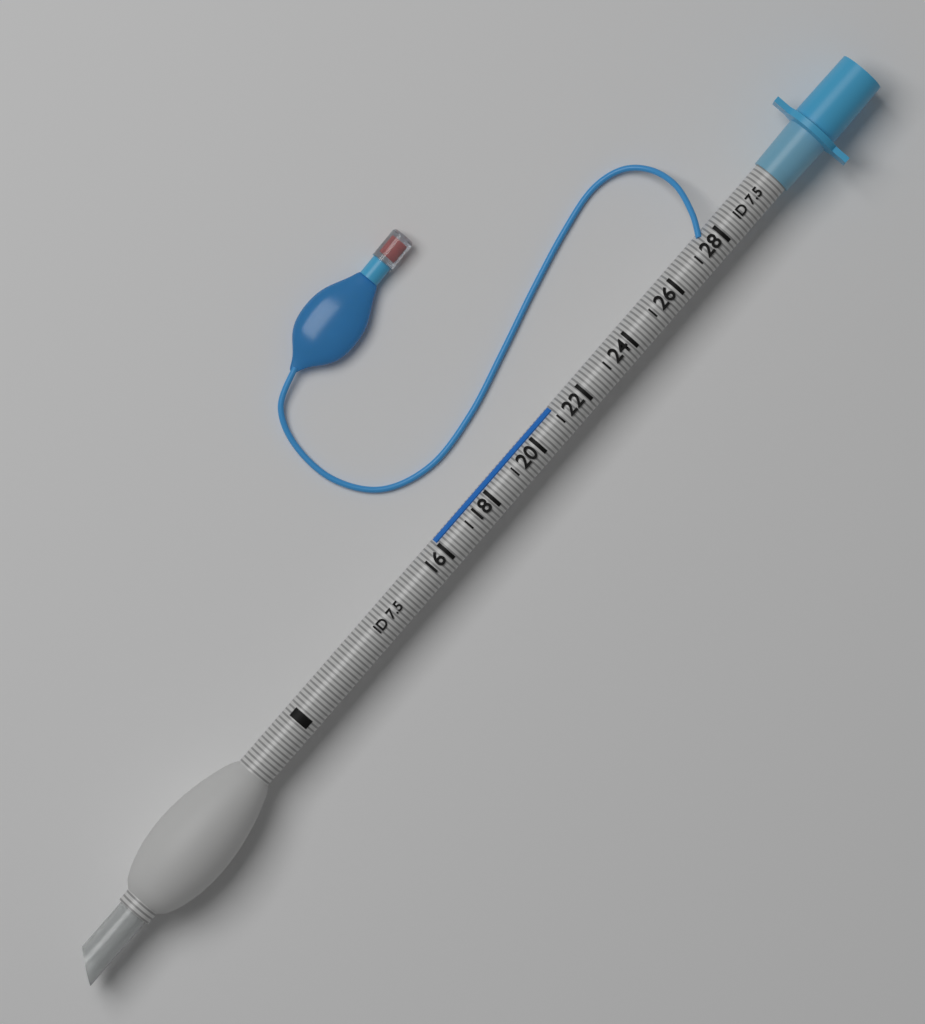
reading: 21 (no unit)
